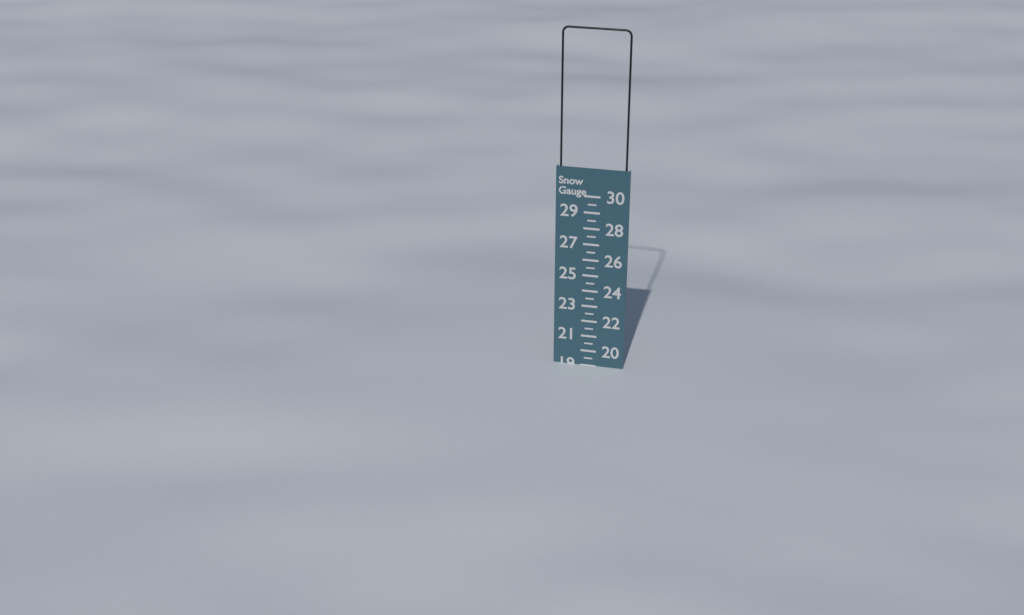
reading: 19.0 (no unit)
